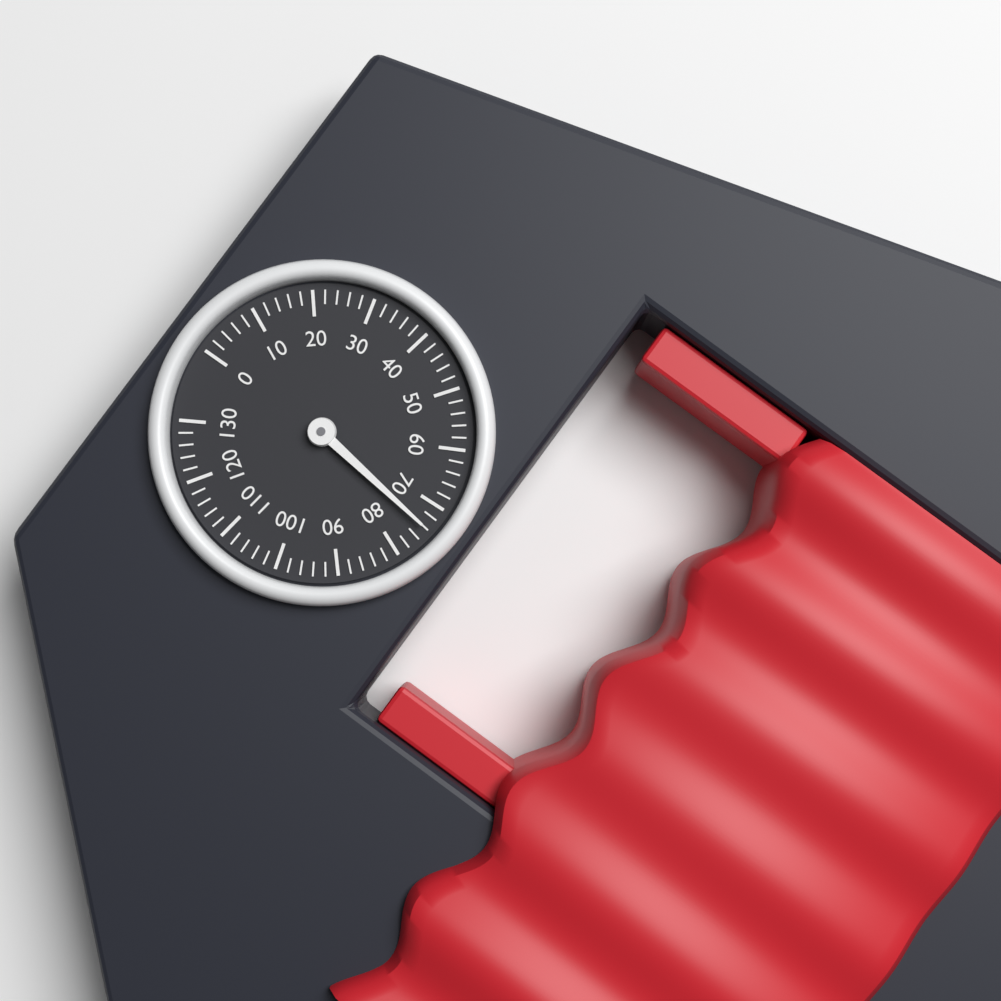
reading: 74 (no unit)
